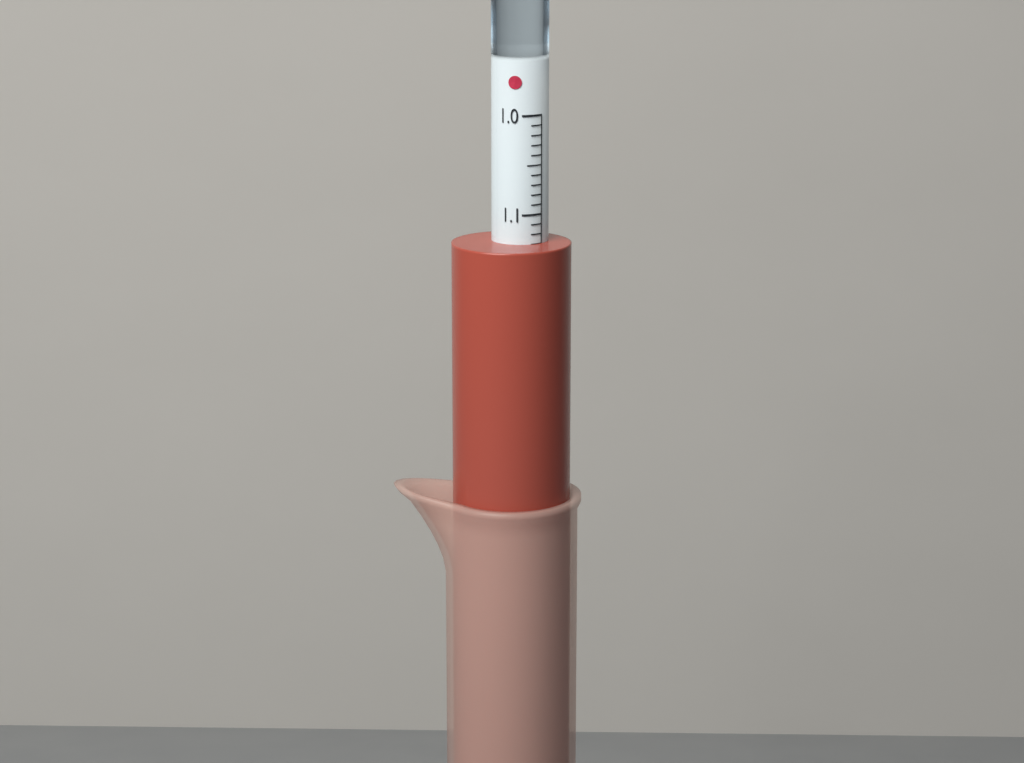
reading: 1.13 (no unit)
